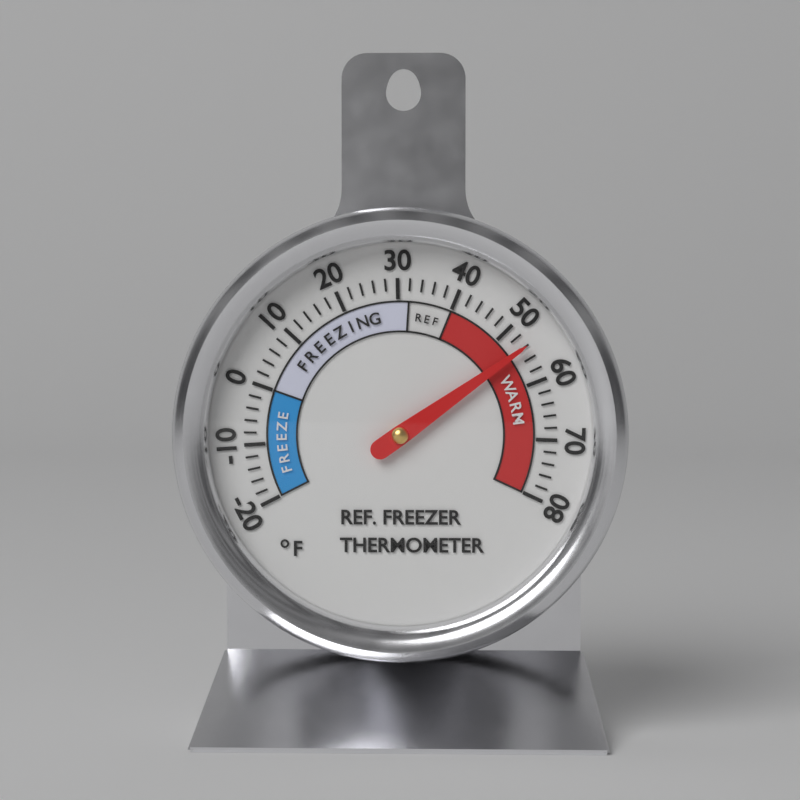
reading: 54 °F
